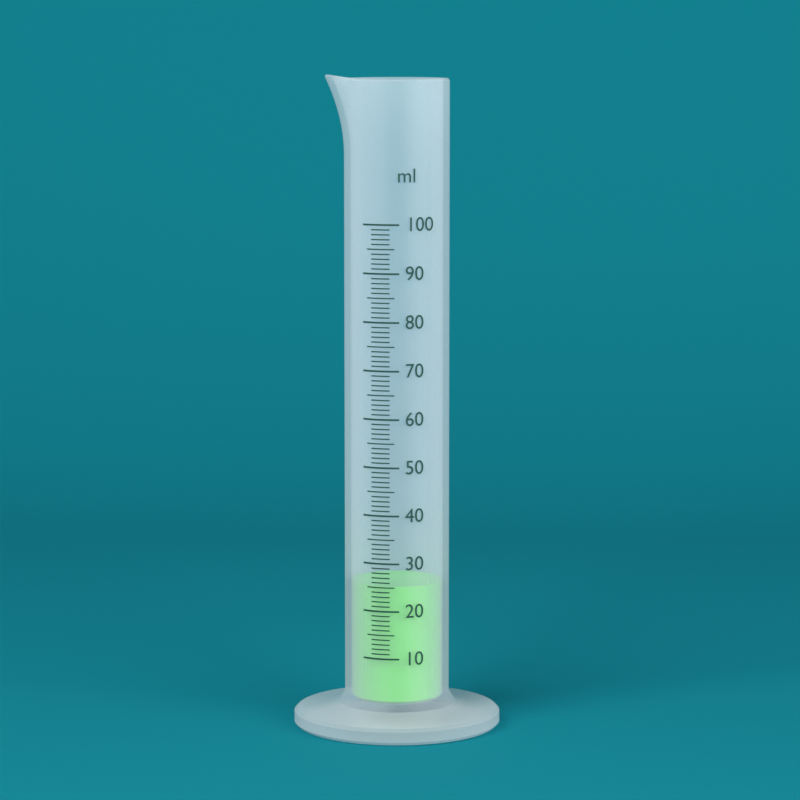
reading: 25 ml
